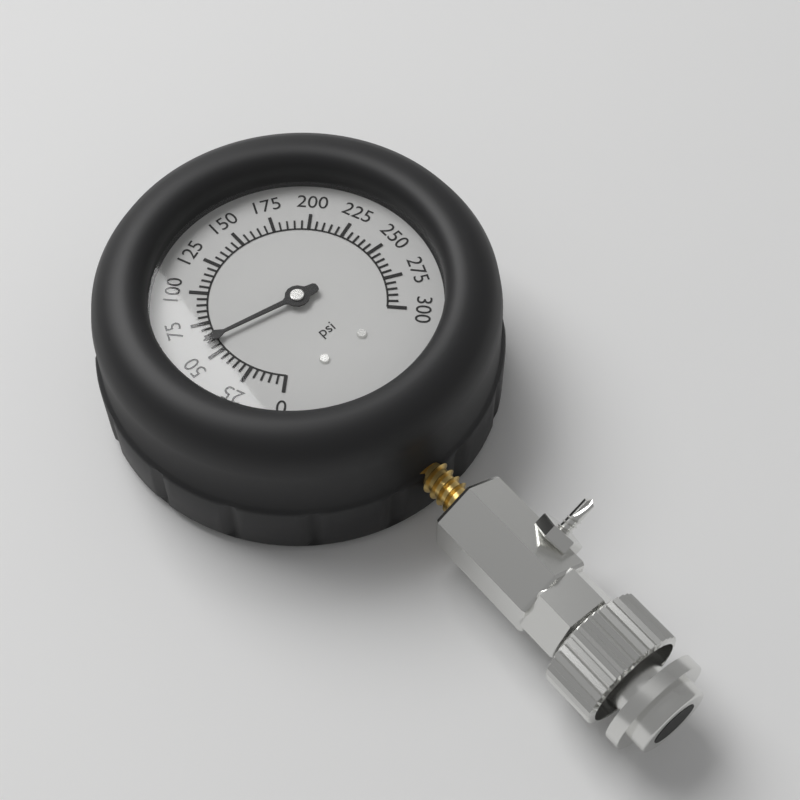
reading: 60 psi
